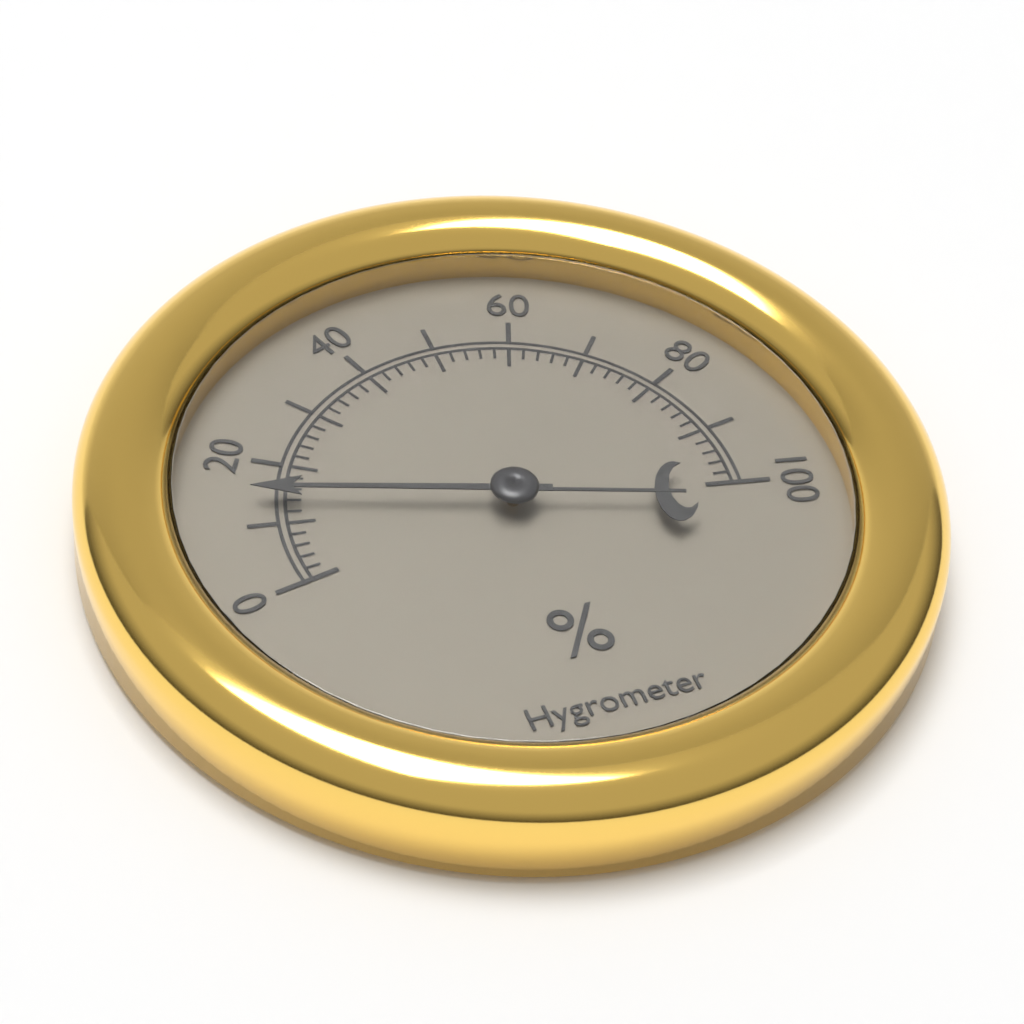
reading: 14 %
